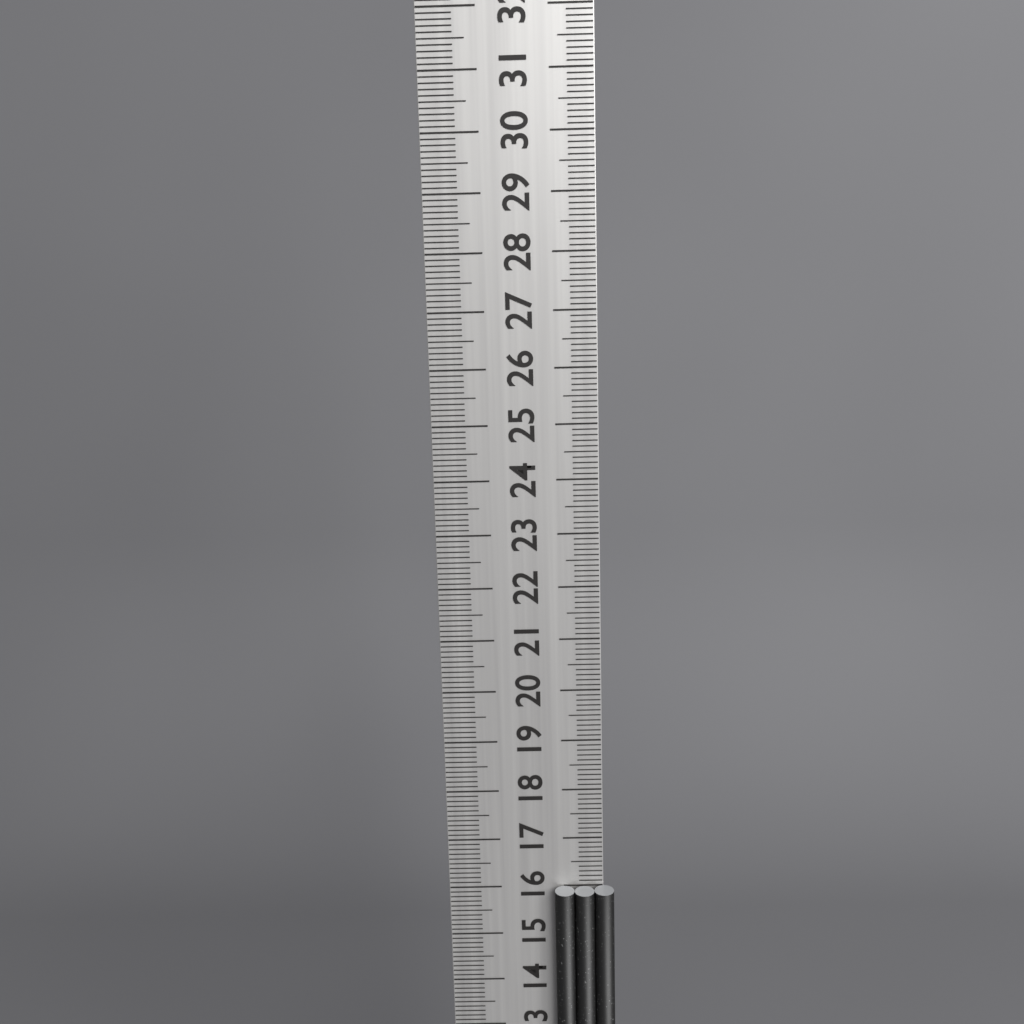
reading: 16.0 cm
